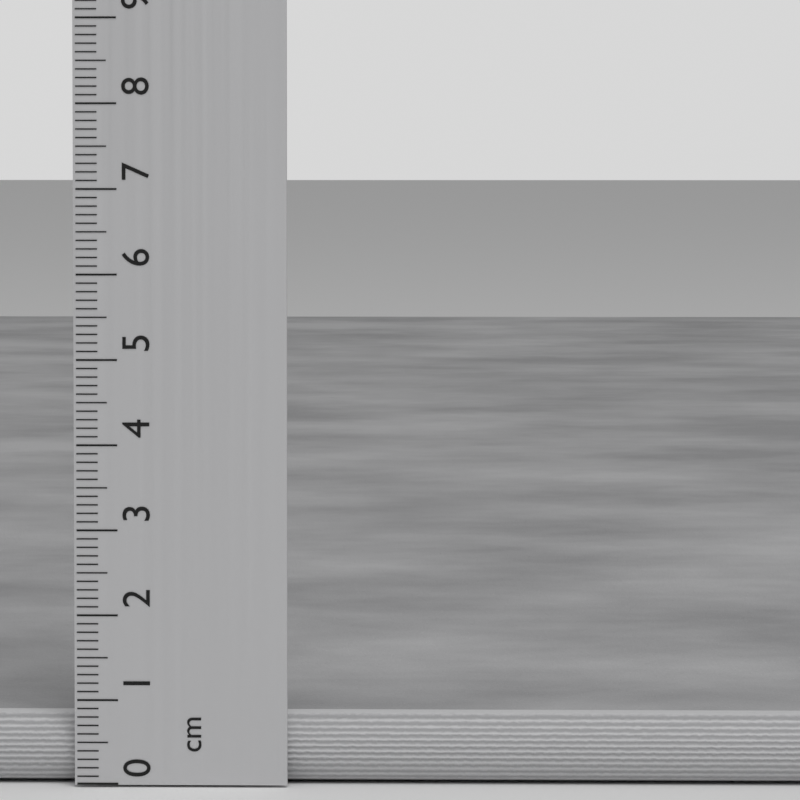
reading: 0.8 cm
